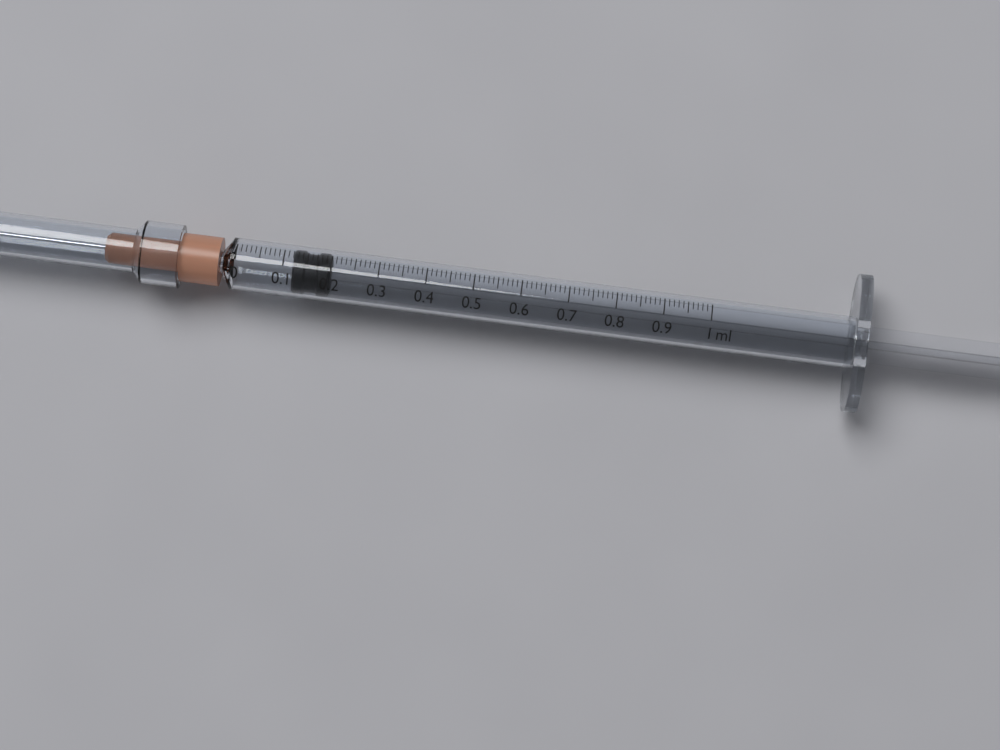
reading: 0.12 ml
